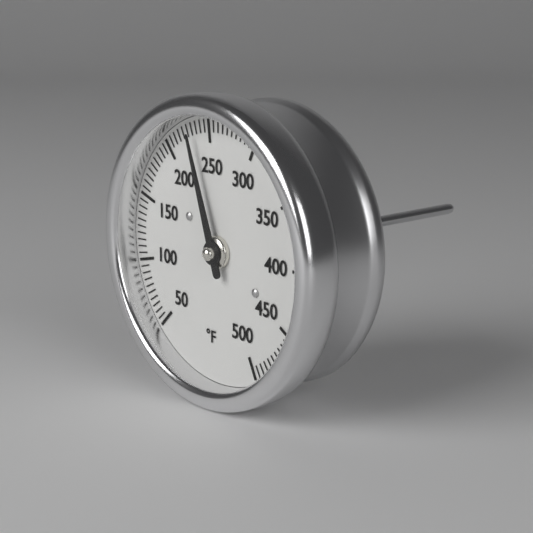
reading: 230 °F
